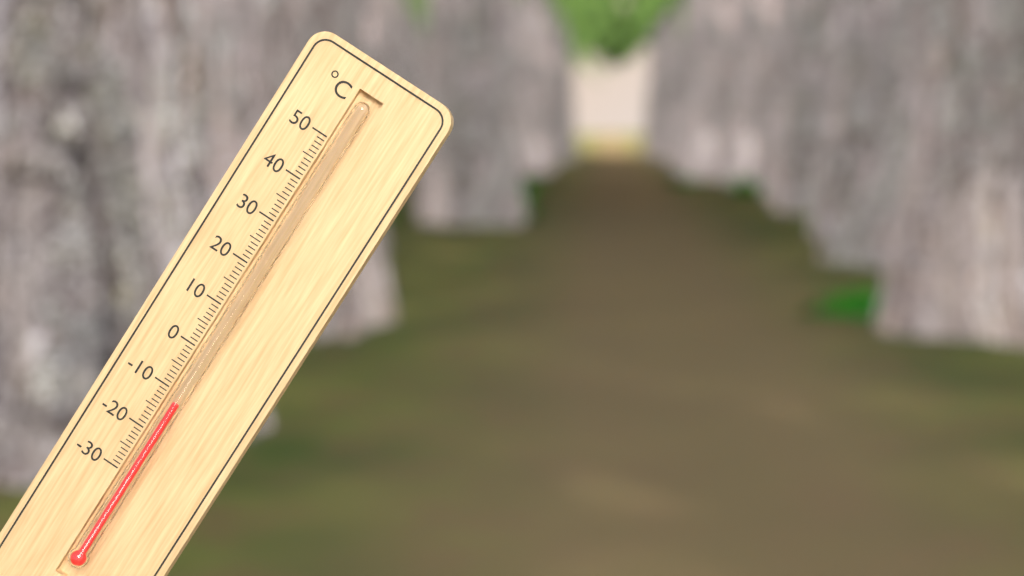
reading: -12 °C
